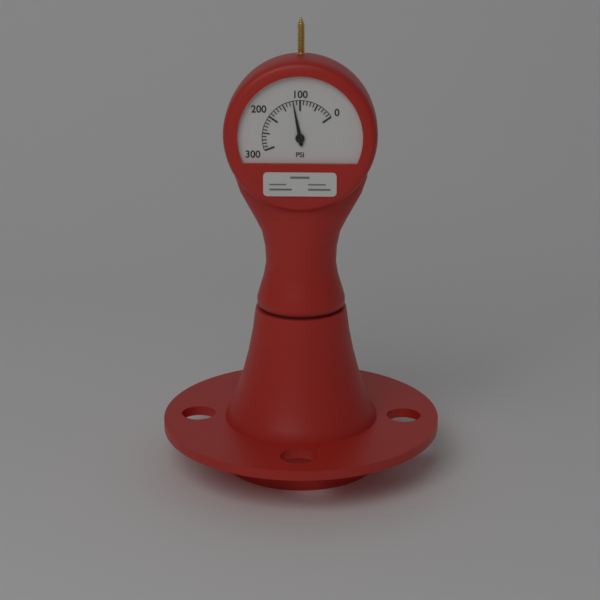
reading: 120 psi
